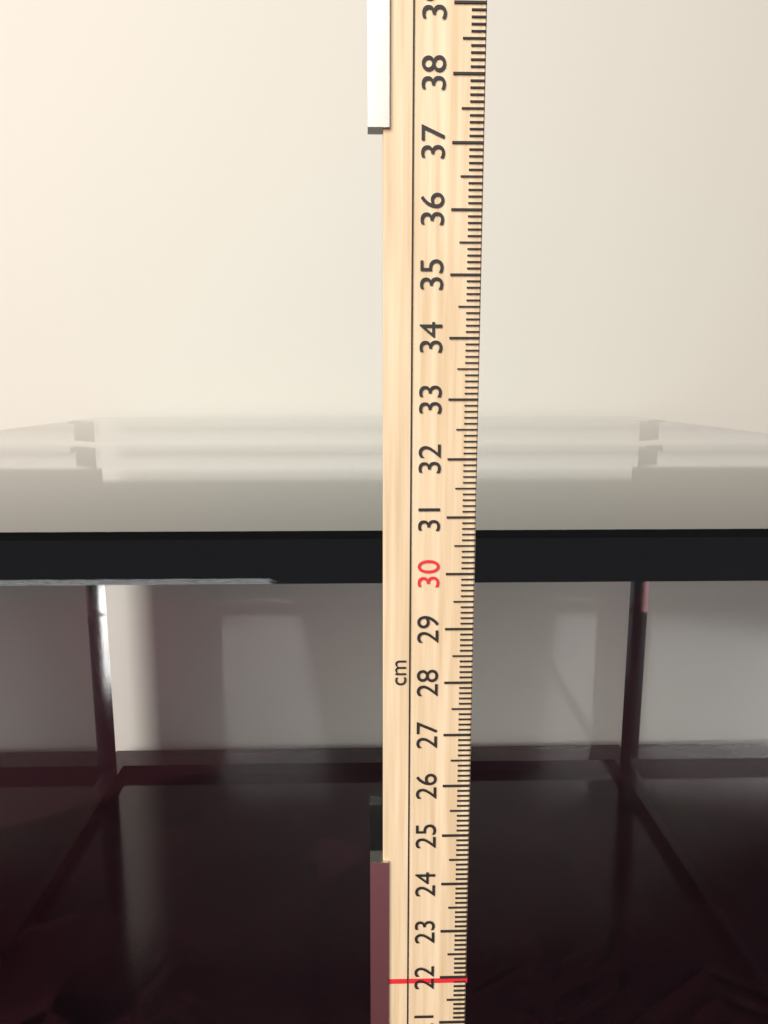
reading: 30.6 cm
